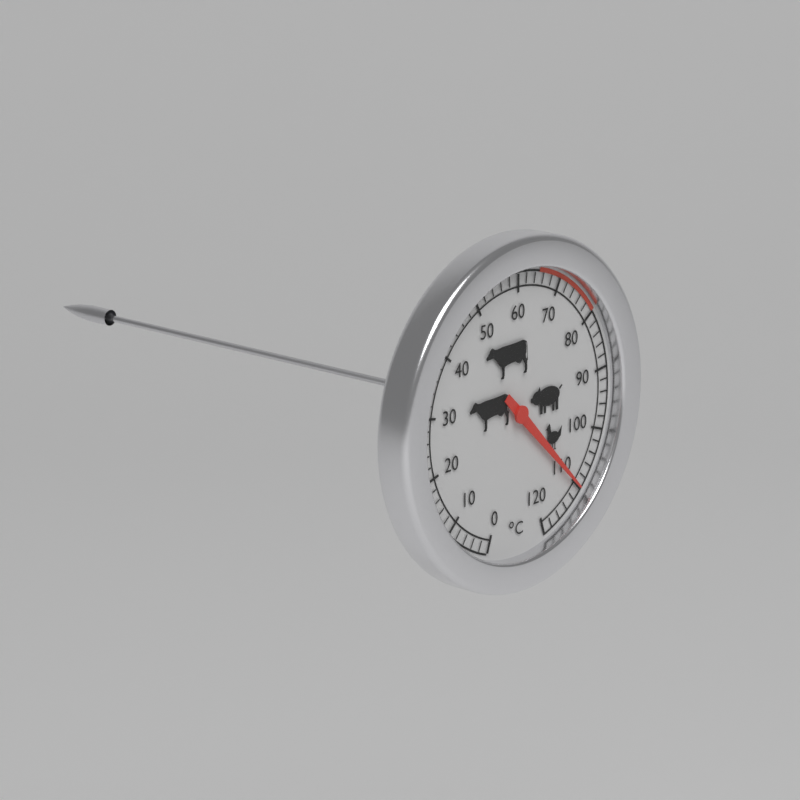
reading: 110 °C
